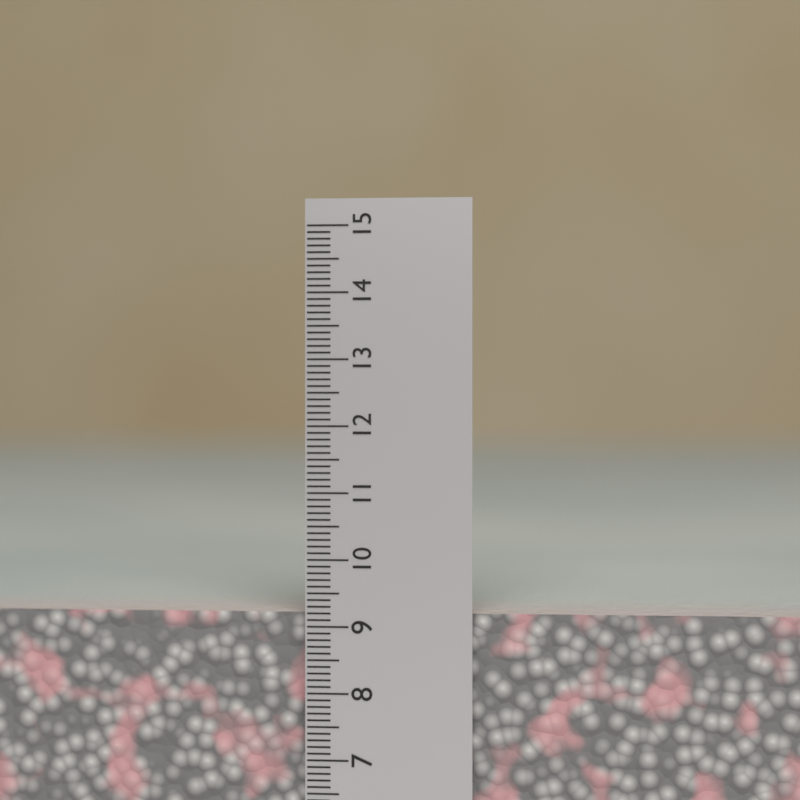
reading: 9.2 cm
